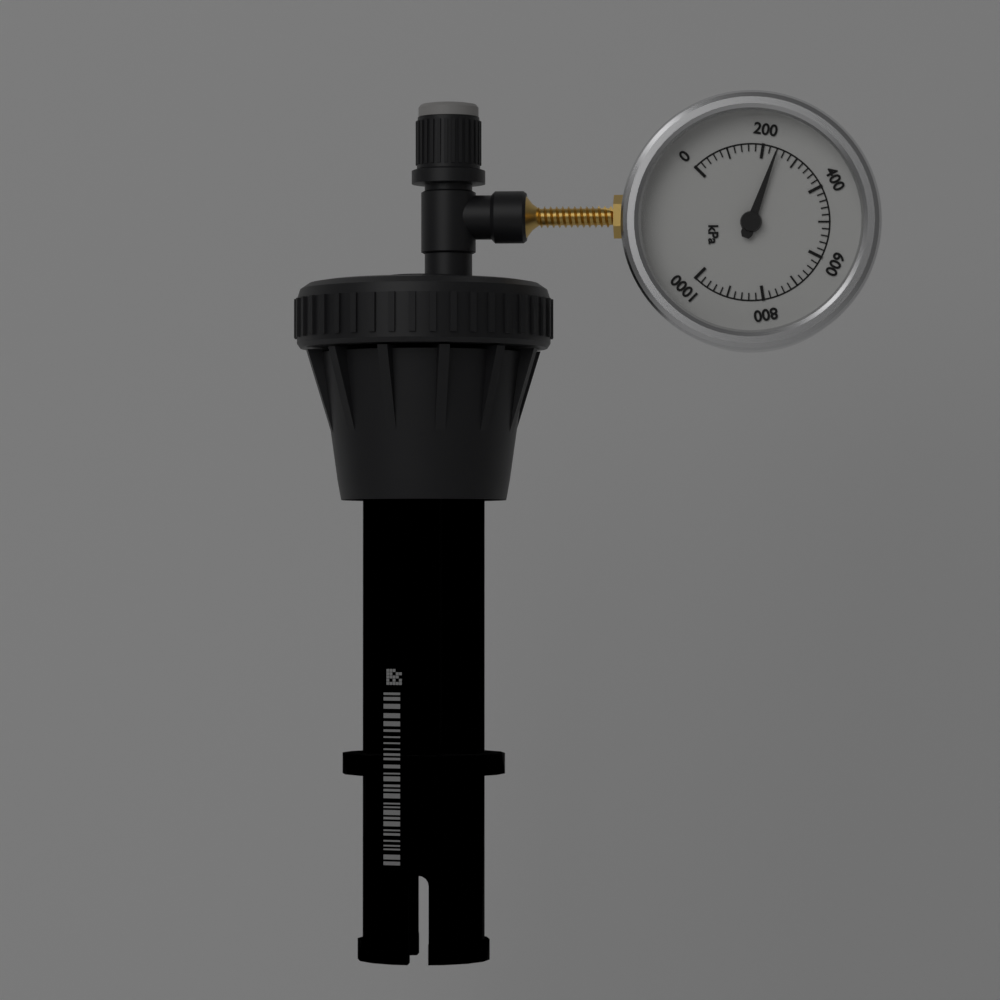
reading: 240 kPa
